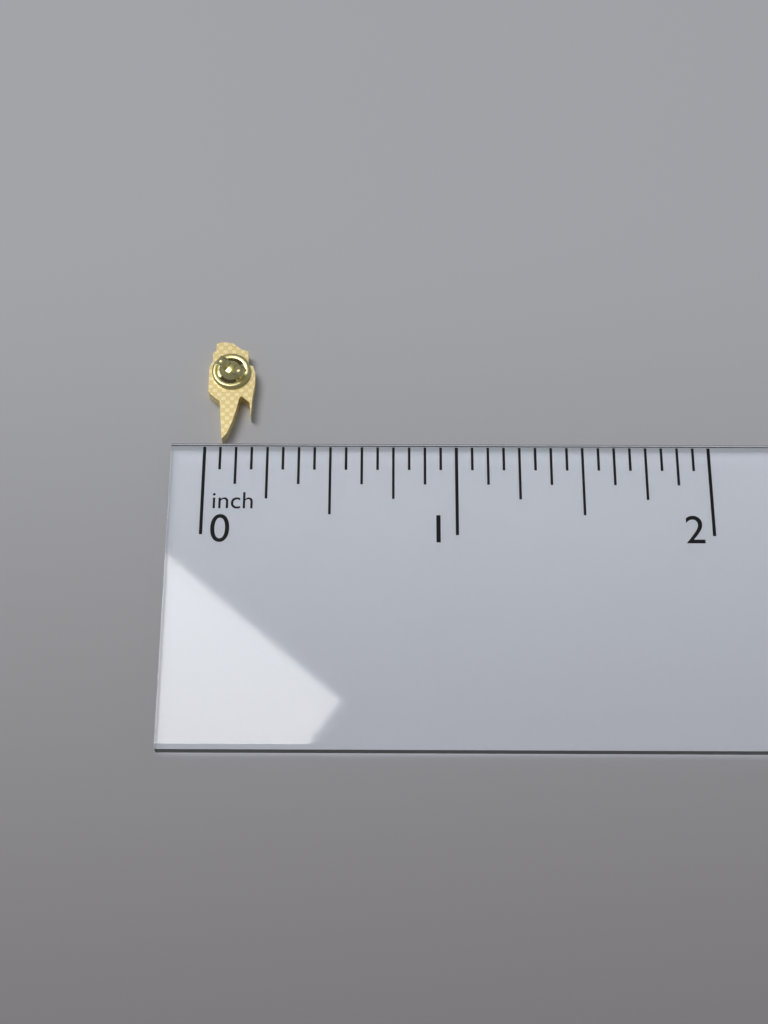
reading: 0.1875 inch
